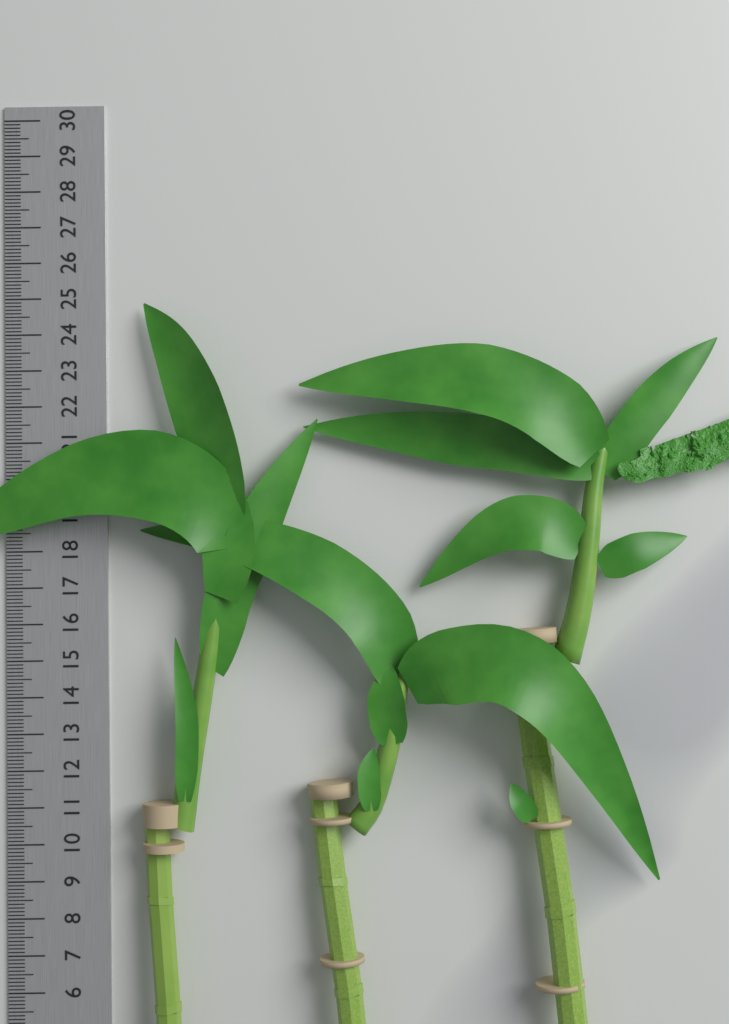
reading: 24.8 cm
